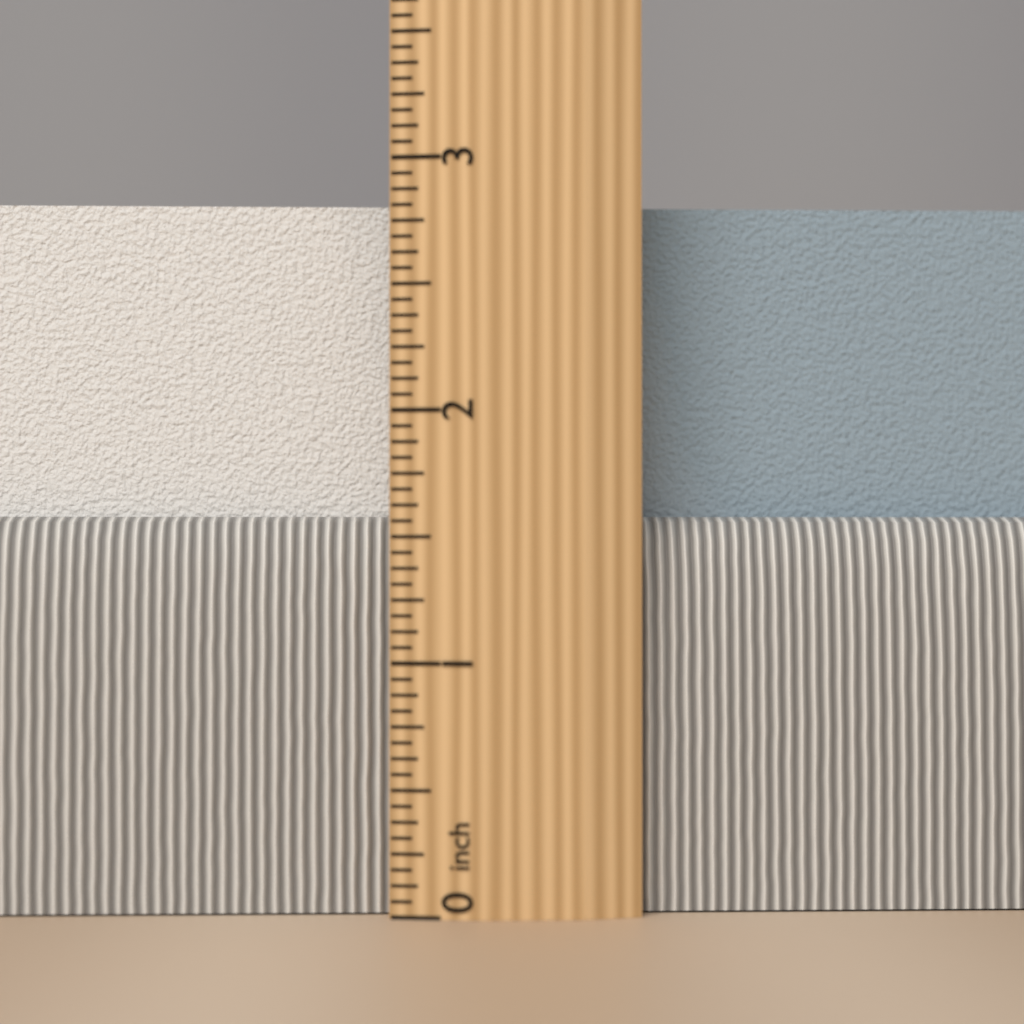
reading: 2.8750 inch
